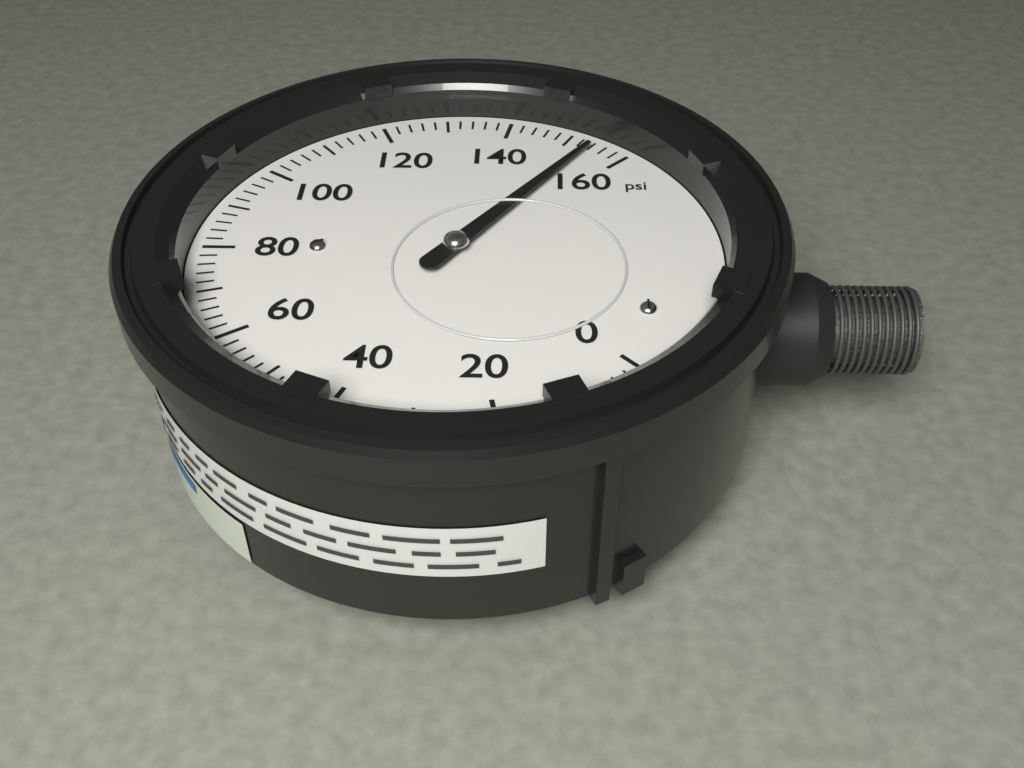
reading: 154 psi
